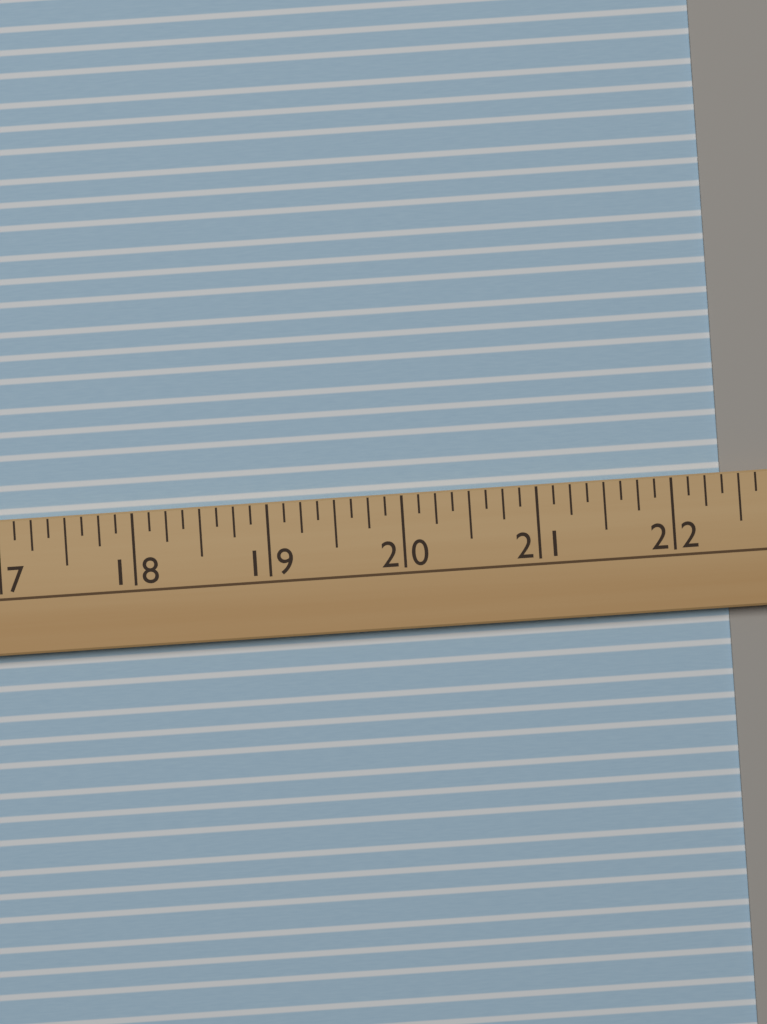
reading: 22.375 (no unit)
